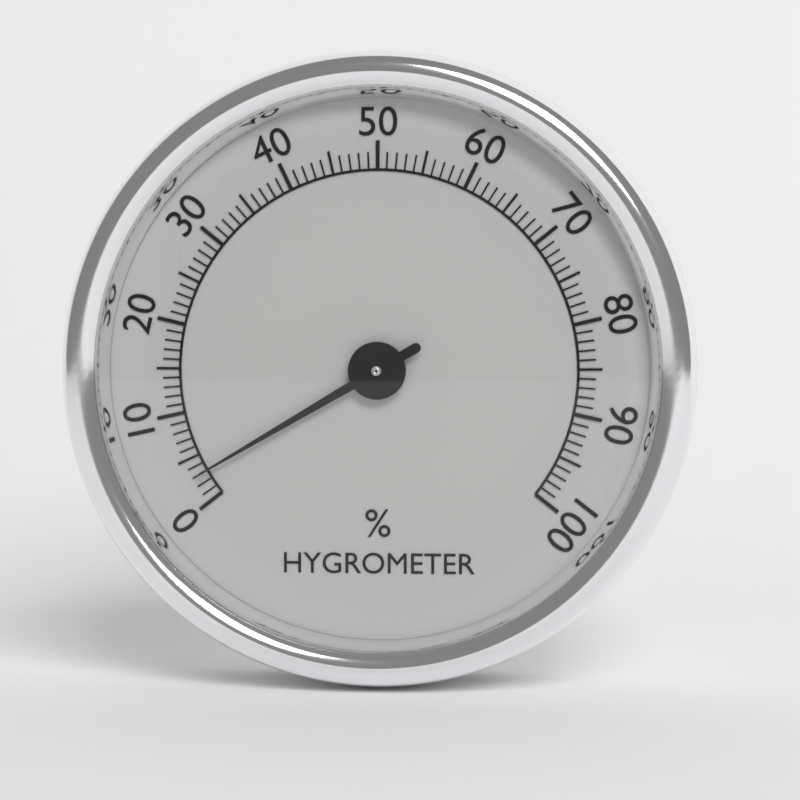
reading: 3 %
